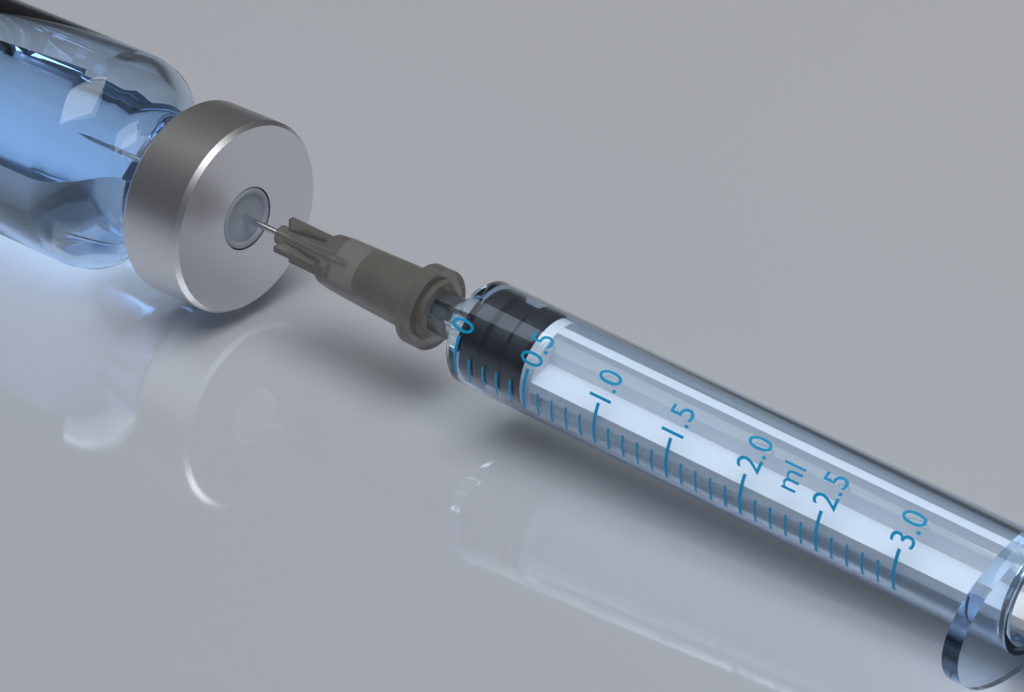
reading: 0.0 ml
